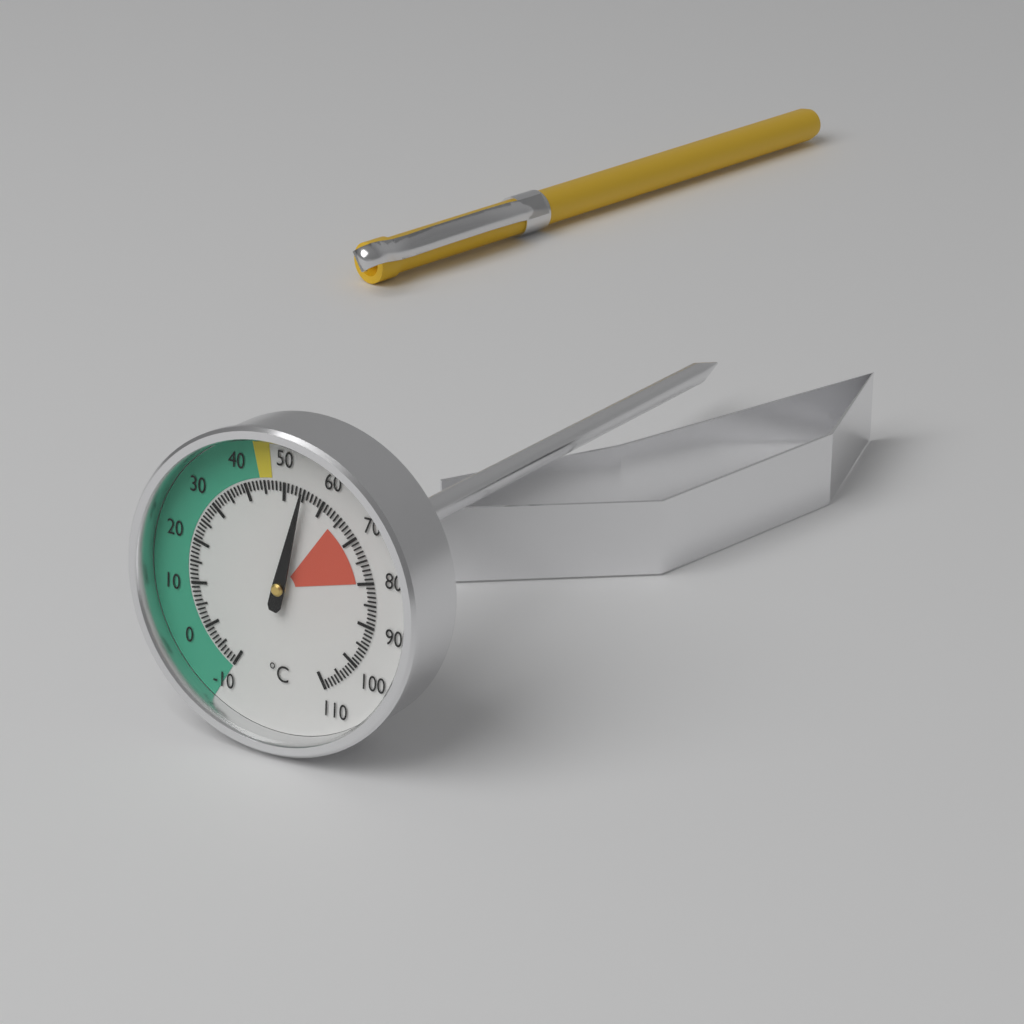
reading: 55 °C
